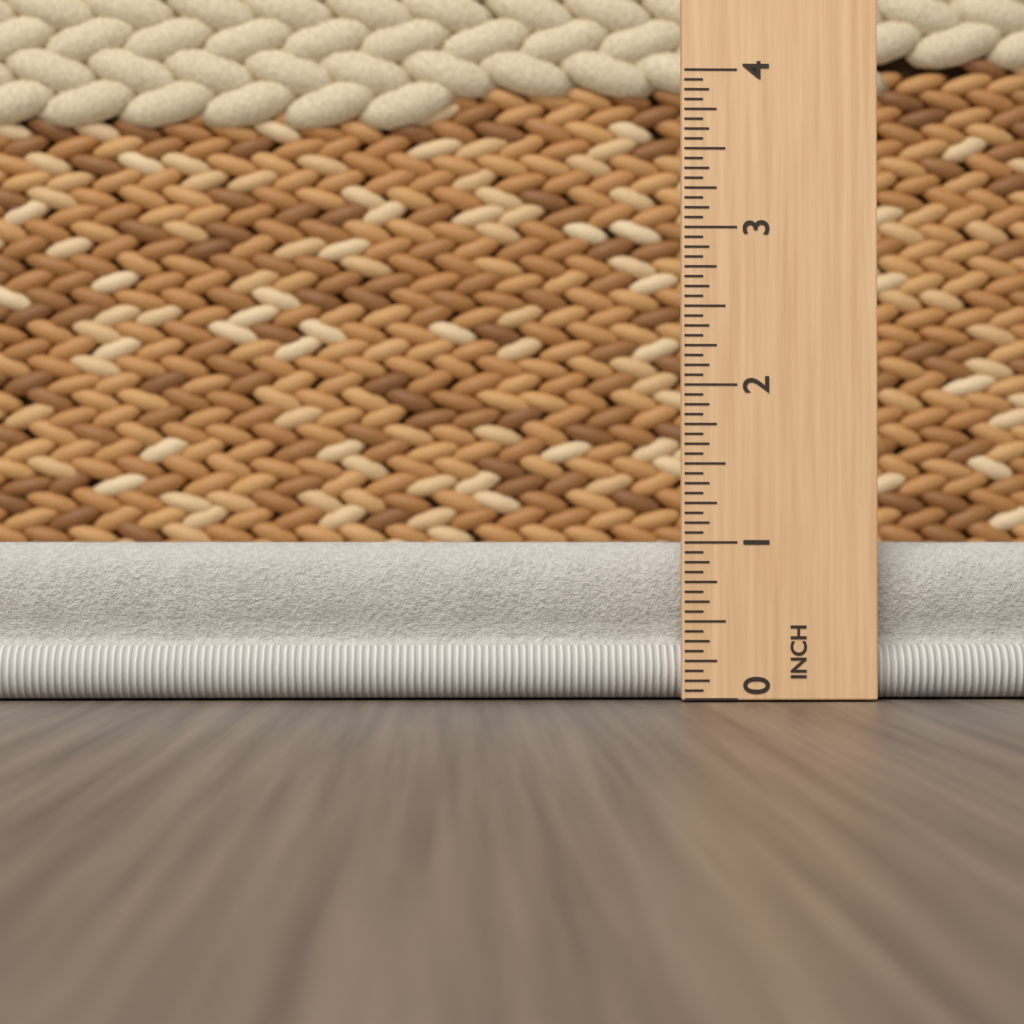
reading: 1.0000 in
